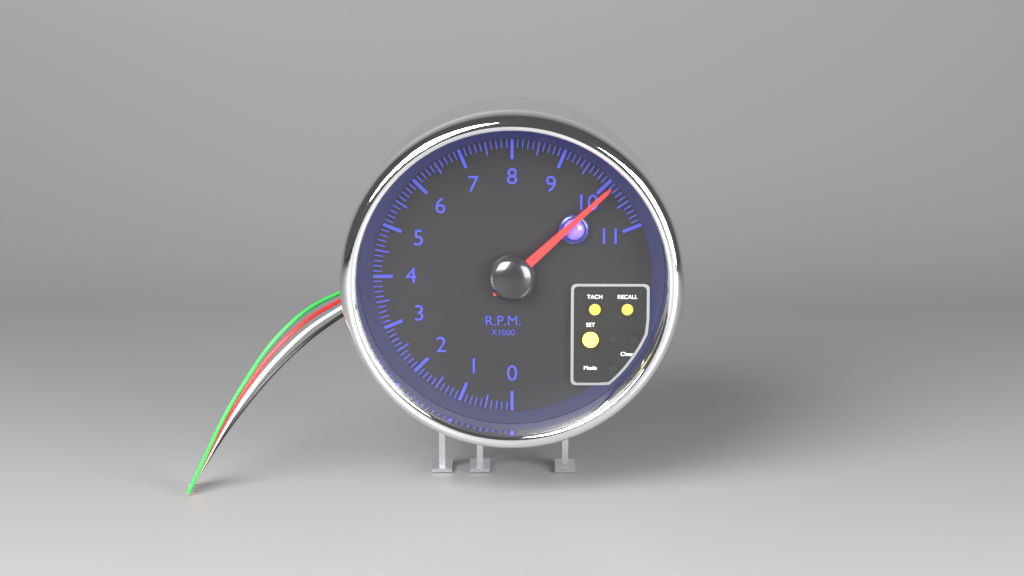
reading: 10.1 rpm x1000
